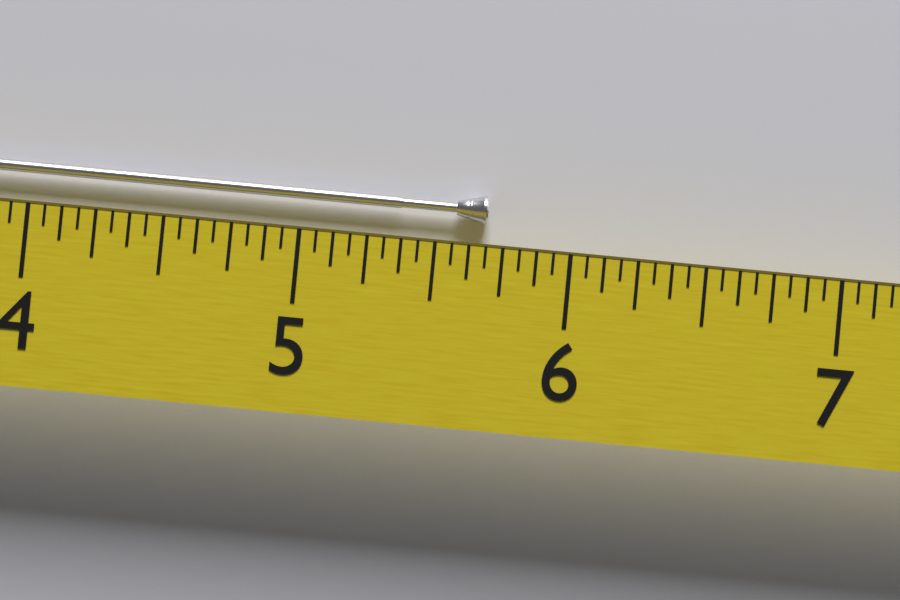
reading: 5.6875 (no unit)
